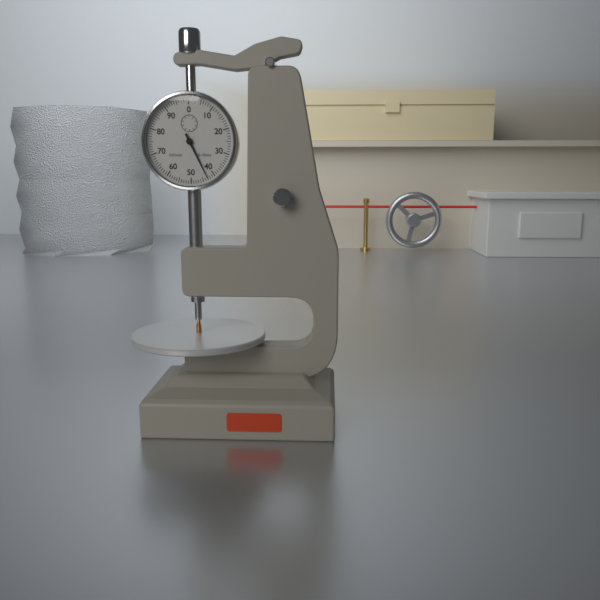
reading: 0.43 mm
